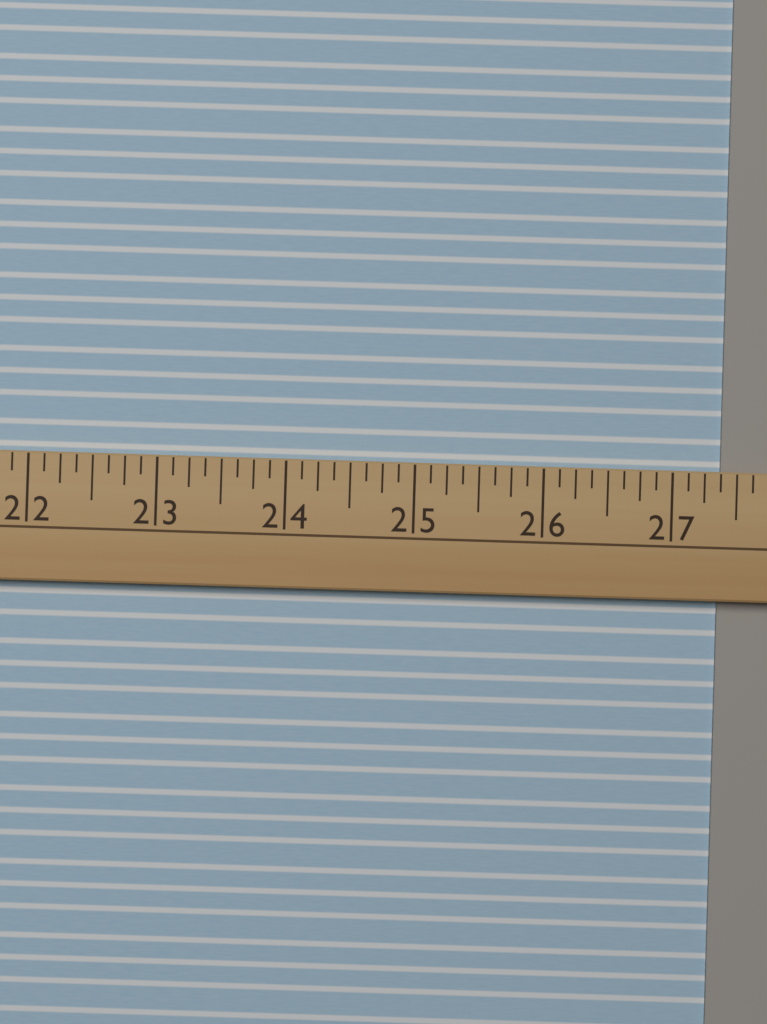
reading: 27.375 (no unit)
